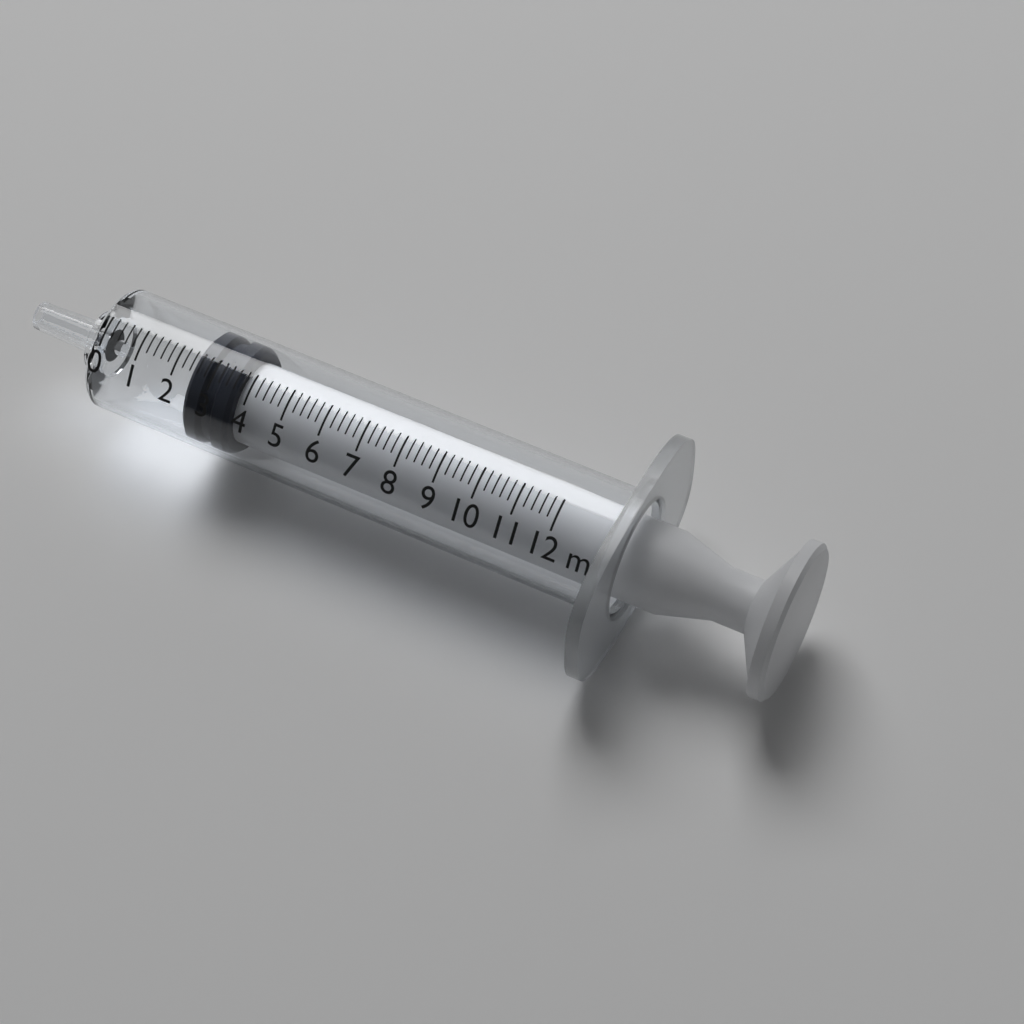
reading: 2.4 ml
